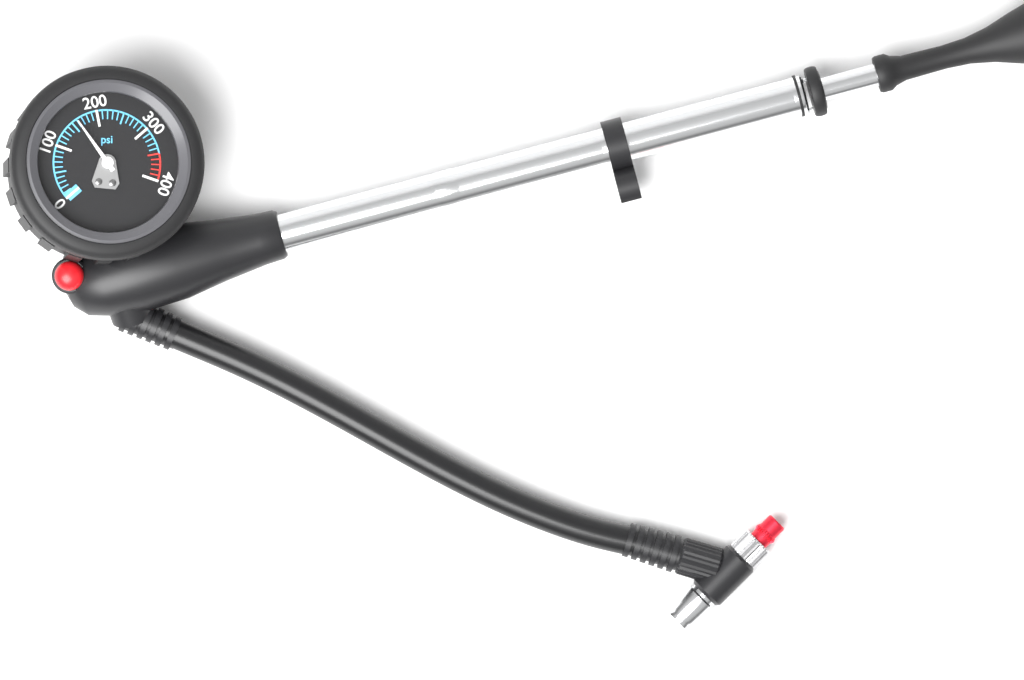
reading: 160 psi
